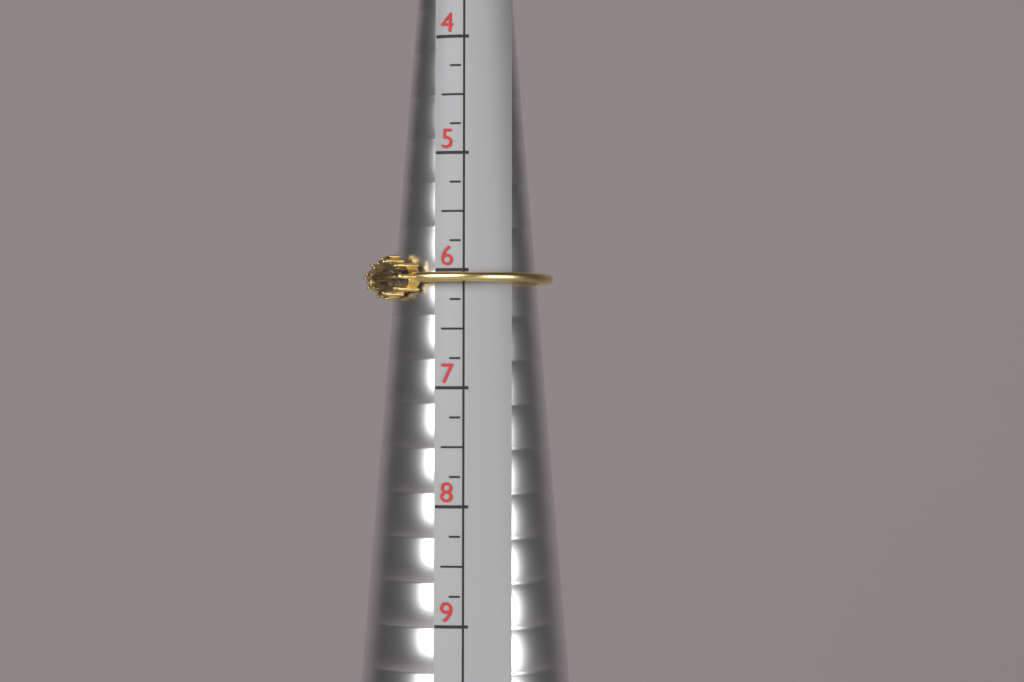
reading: 6.25 (no unit)
